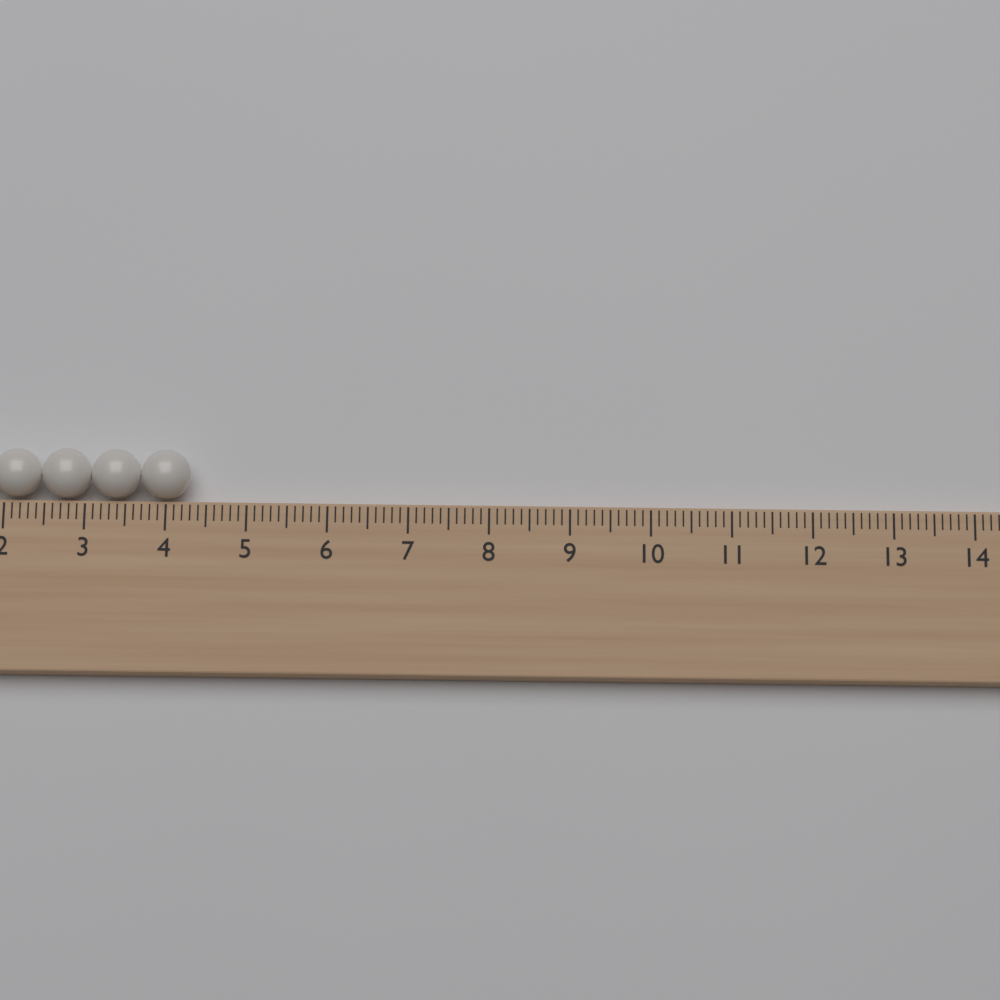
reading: 4.3 (no unit)
